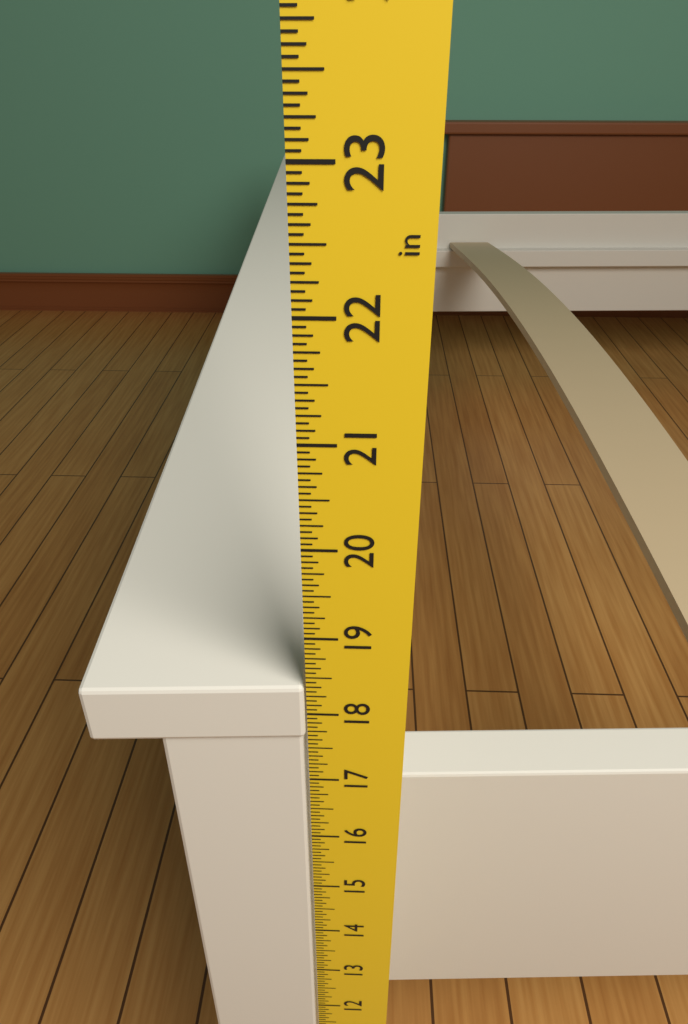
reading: 18.3750 in
